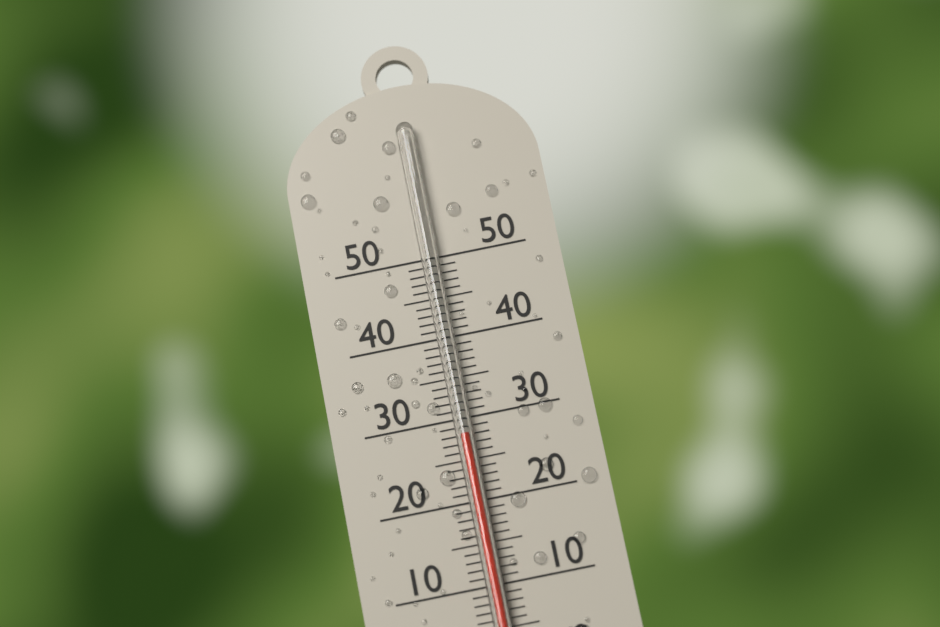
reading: 28 °C
